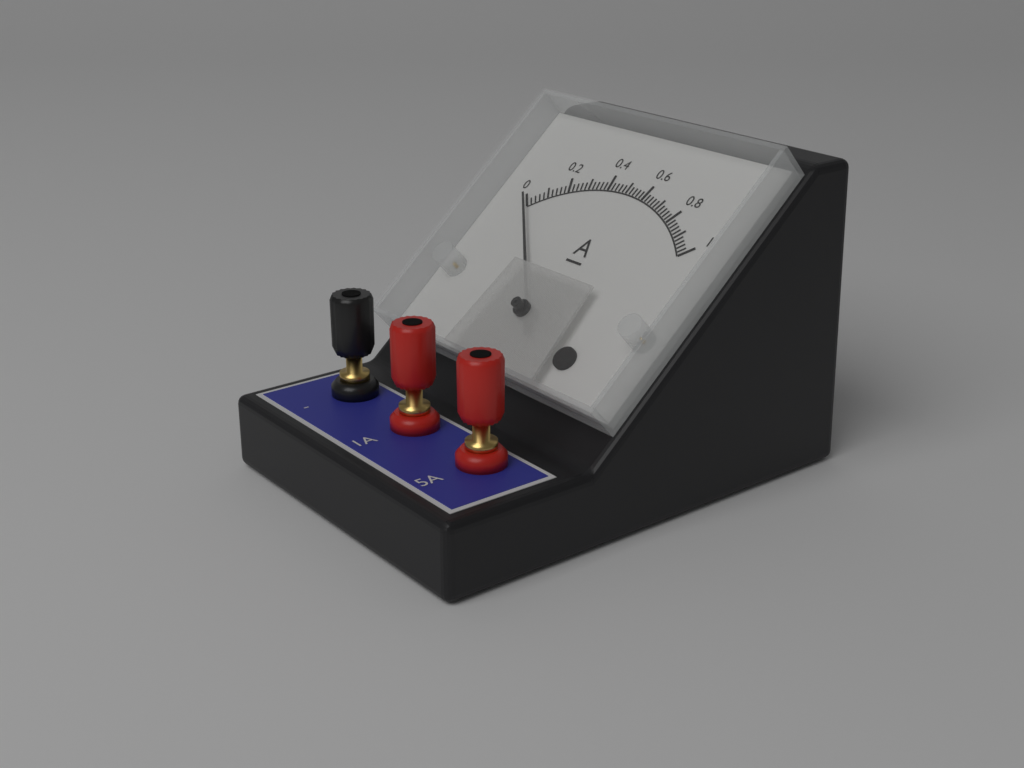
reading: 0.00 A
